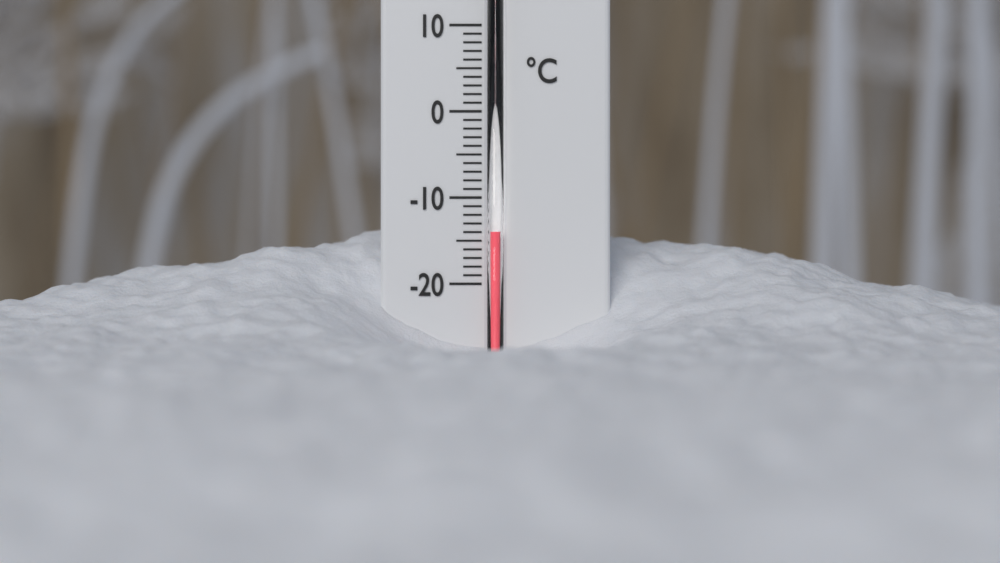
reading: -14 °C
